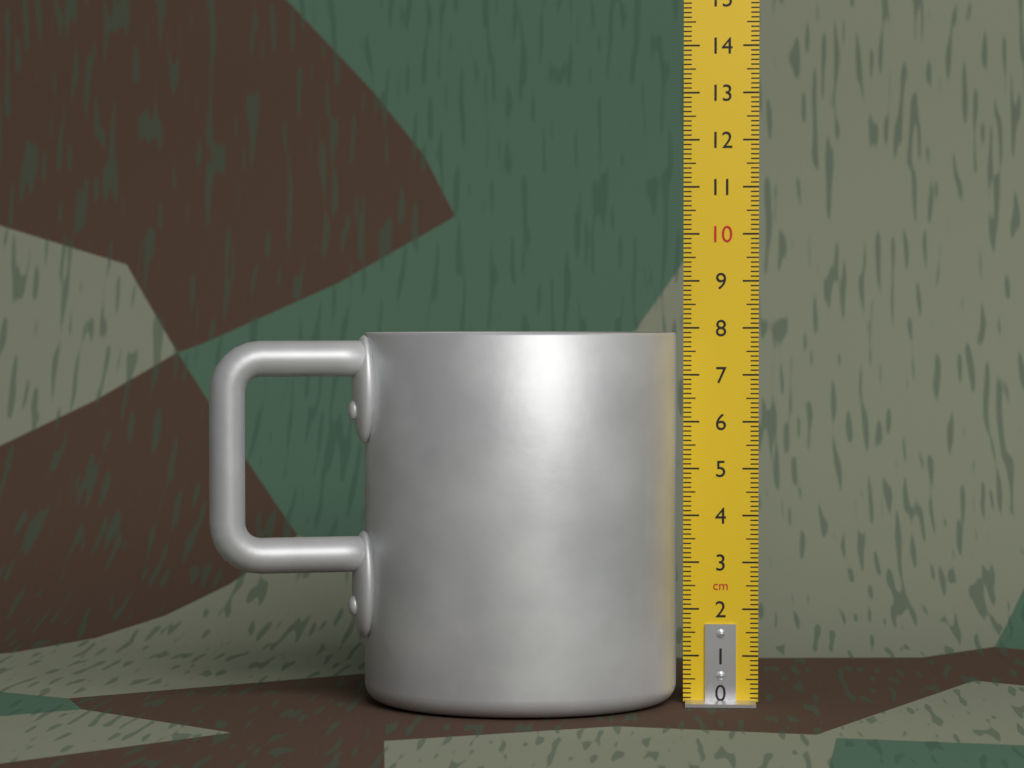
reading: 7.9 cm
